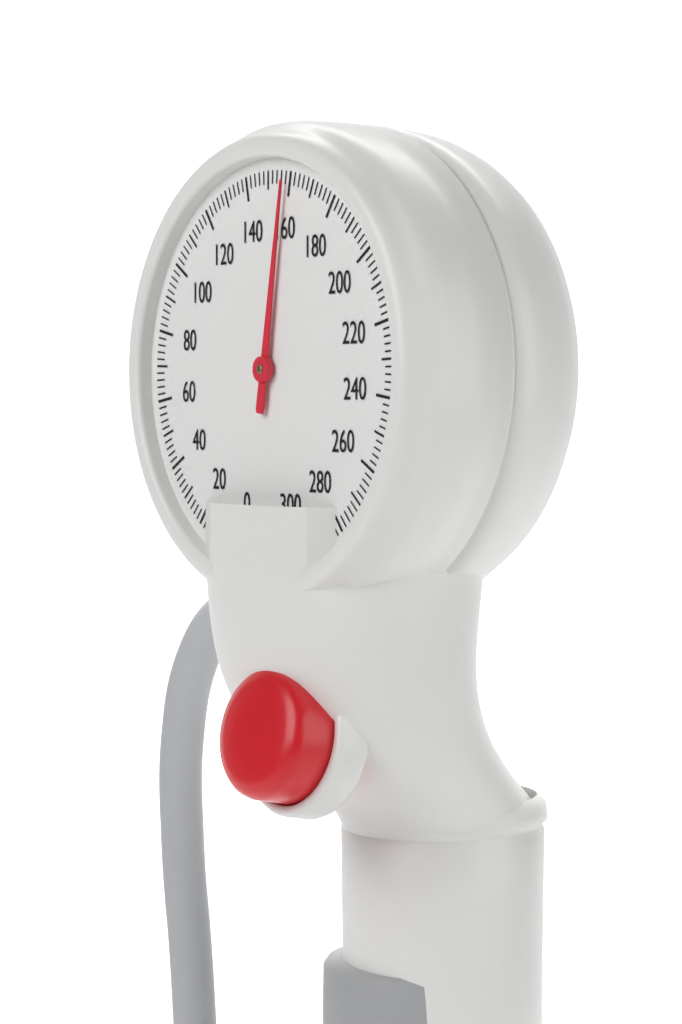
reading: 158 mmHg
